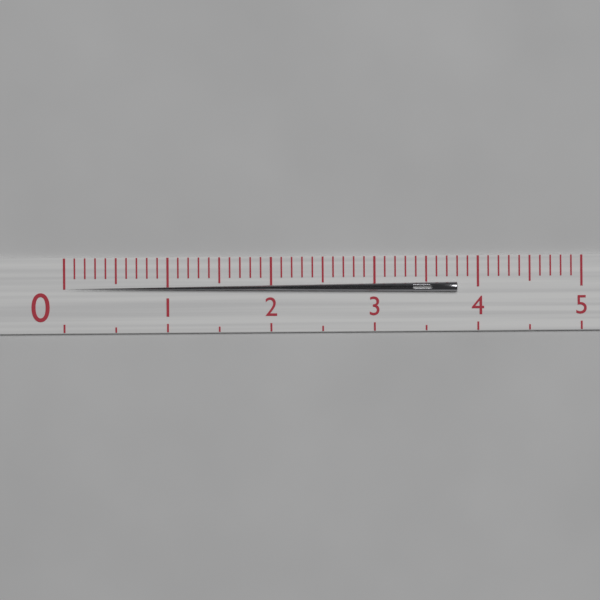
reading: 3.8 (no unit)
